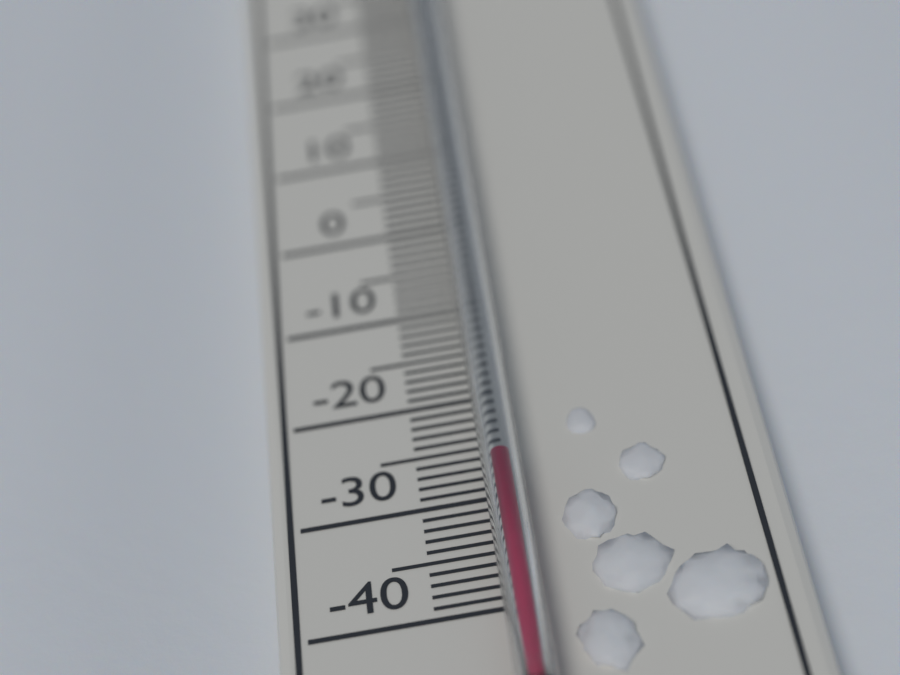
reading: -28 °C
